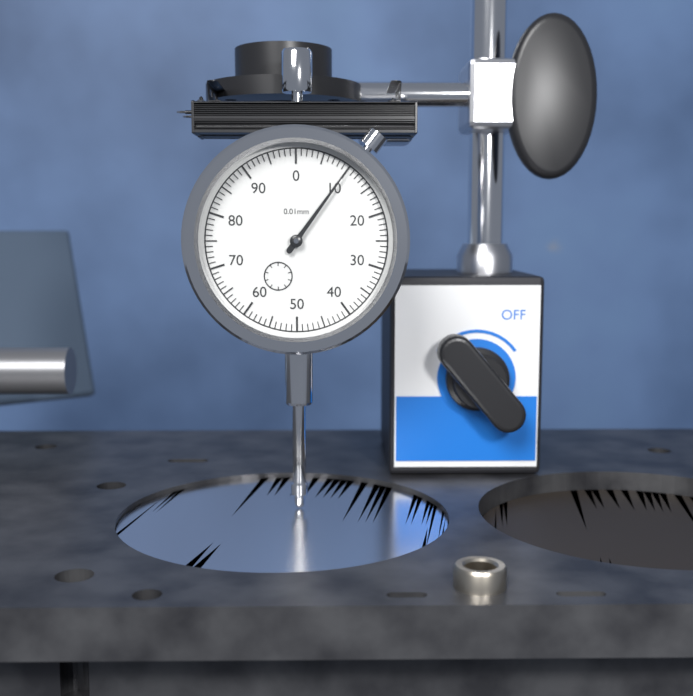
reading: 10 0.01mm
